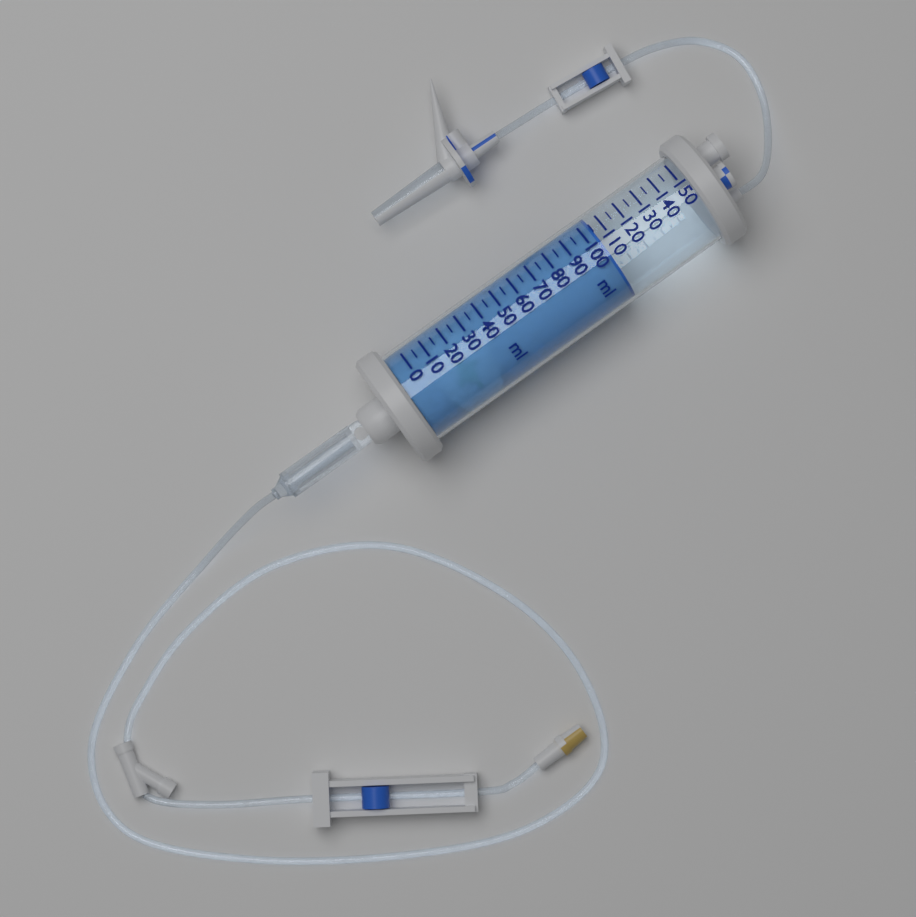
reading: 105 ml
